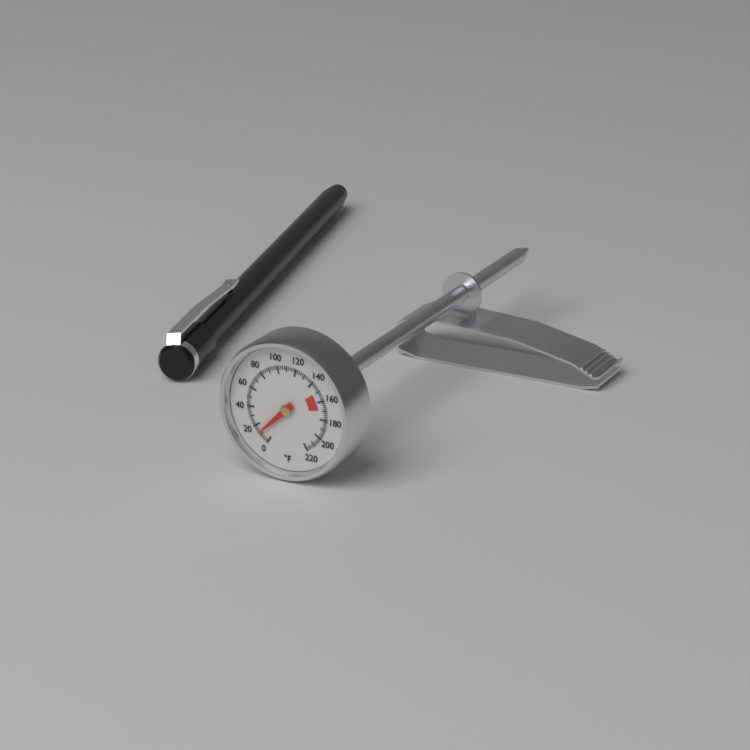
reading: 12 °F
